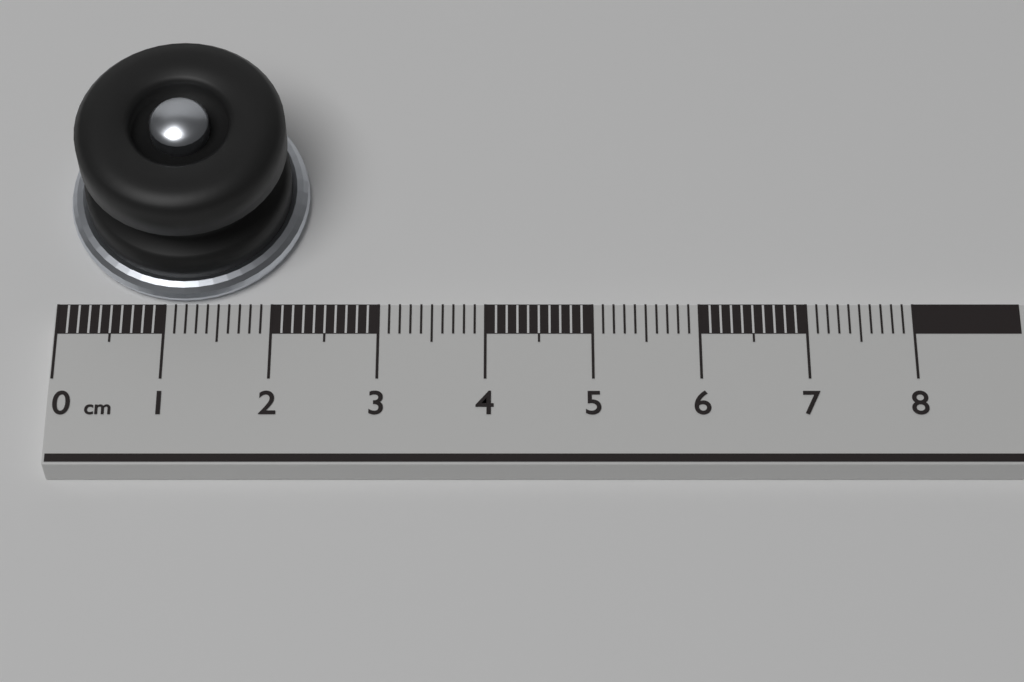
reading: 2.3 cm
